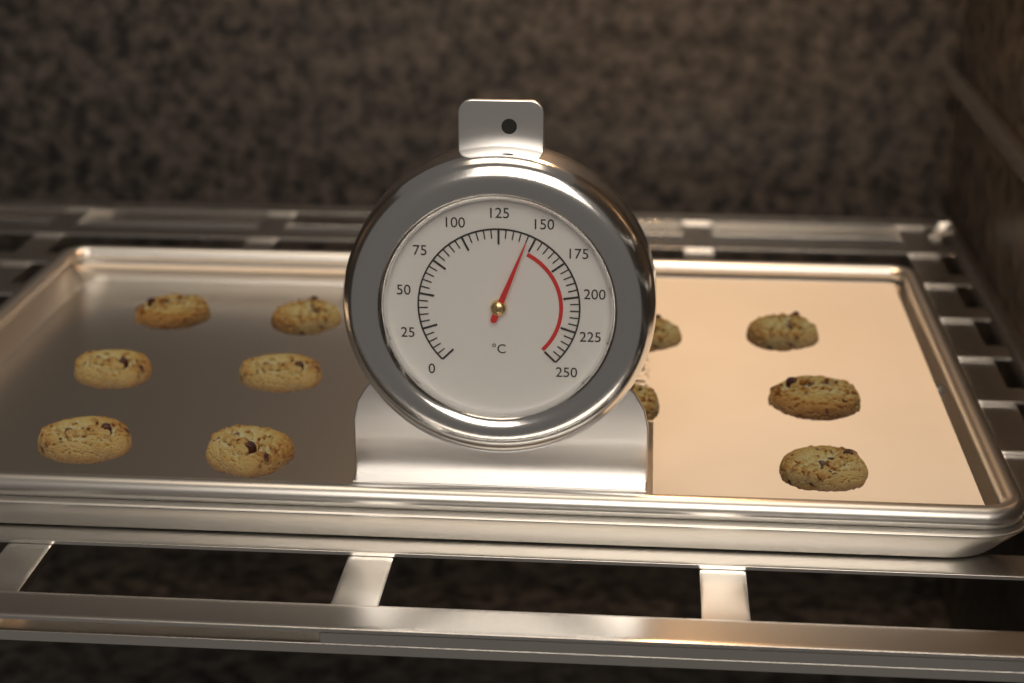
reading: 145 °C
